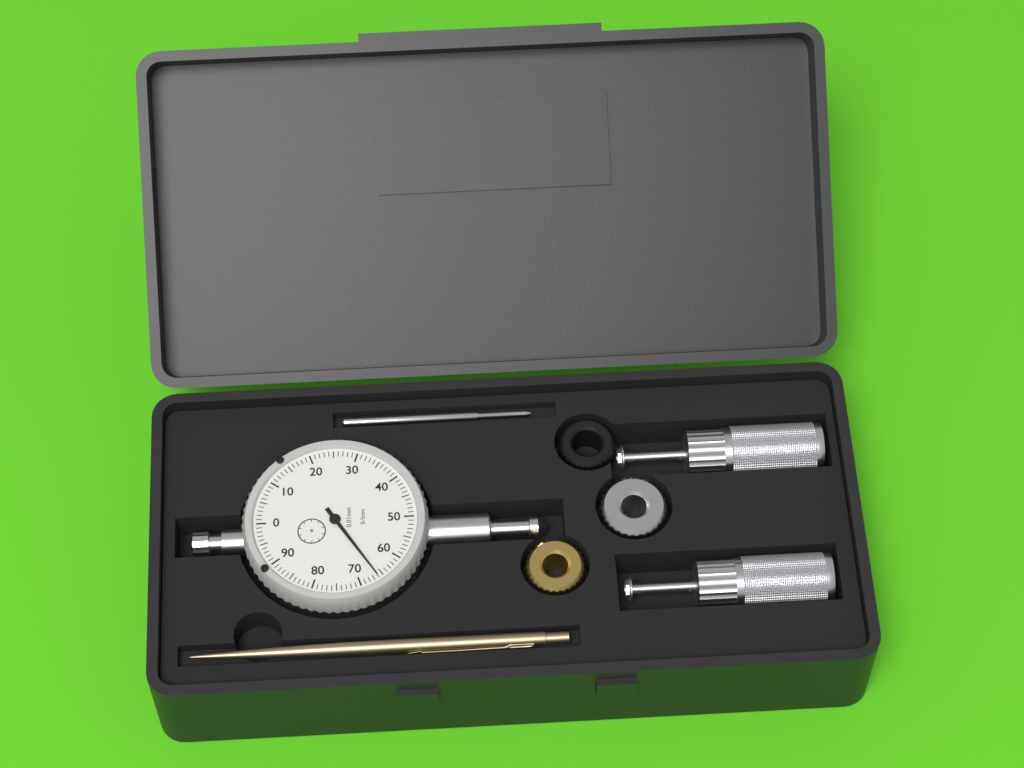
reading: 0.66 mm
